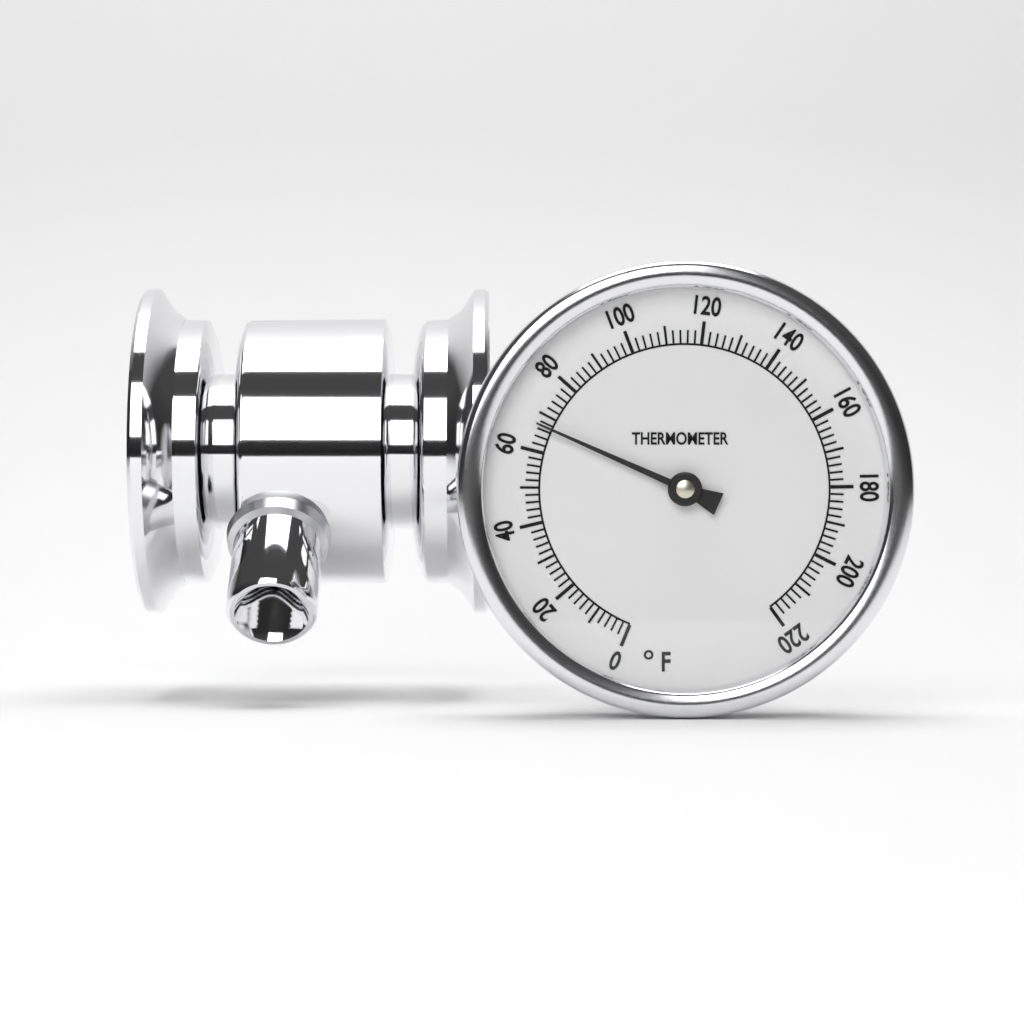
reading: 67 °F
